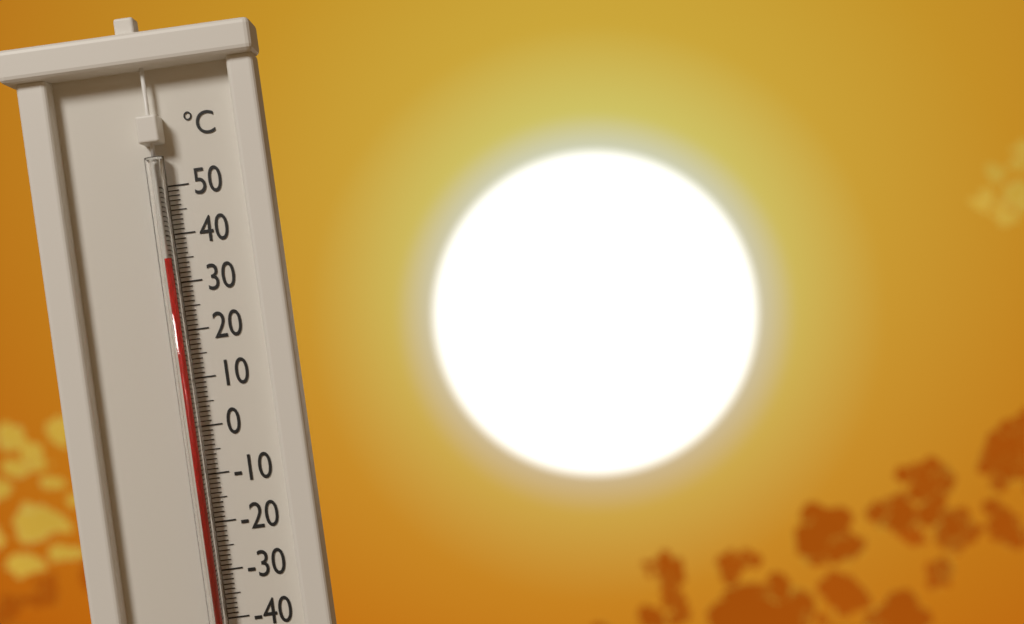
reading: 35 °C
